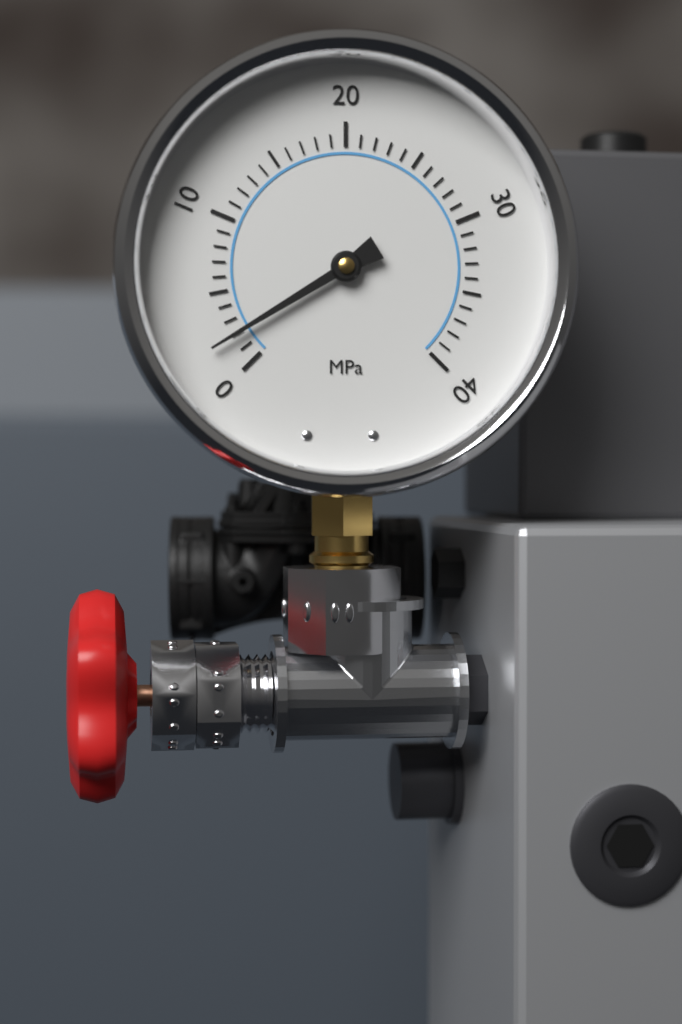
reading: 2 MPa
